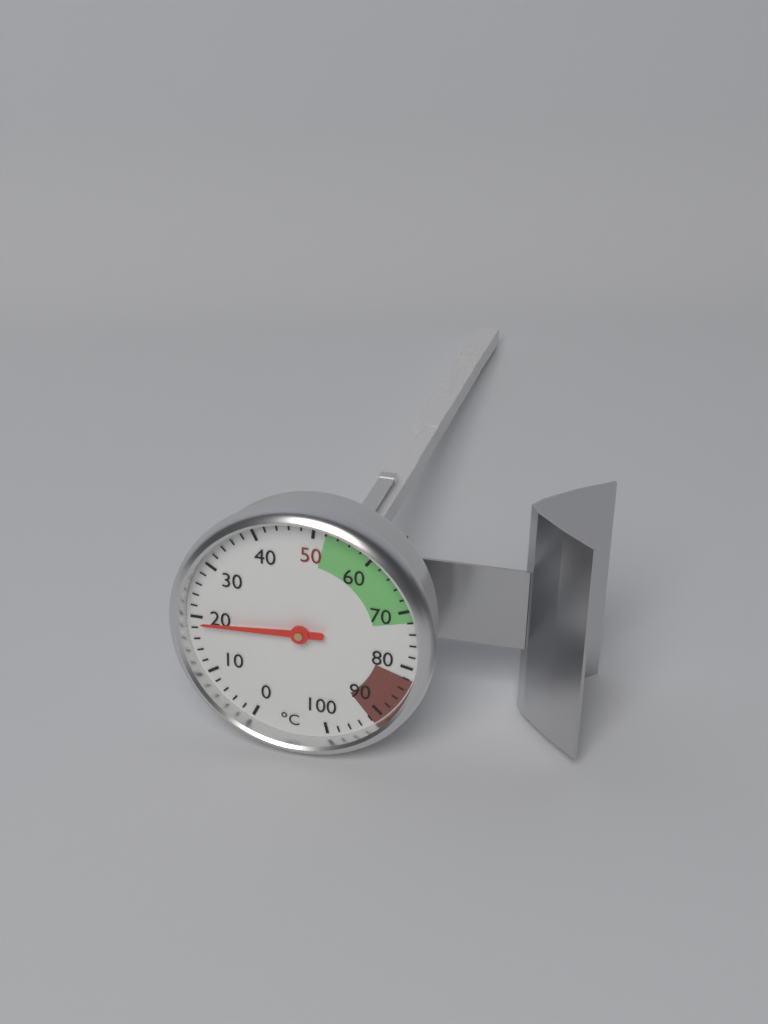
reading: 19 °C
